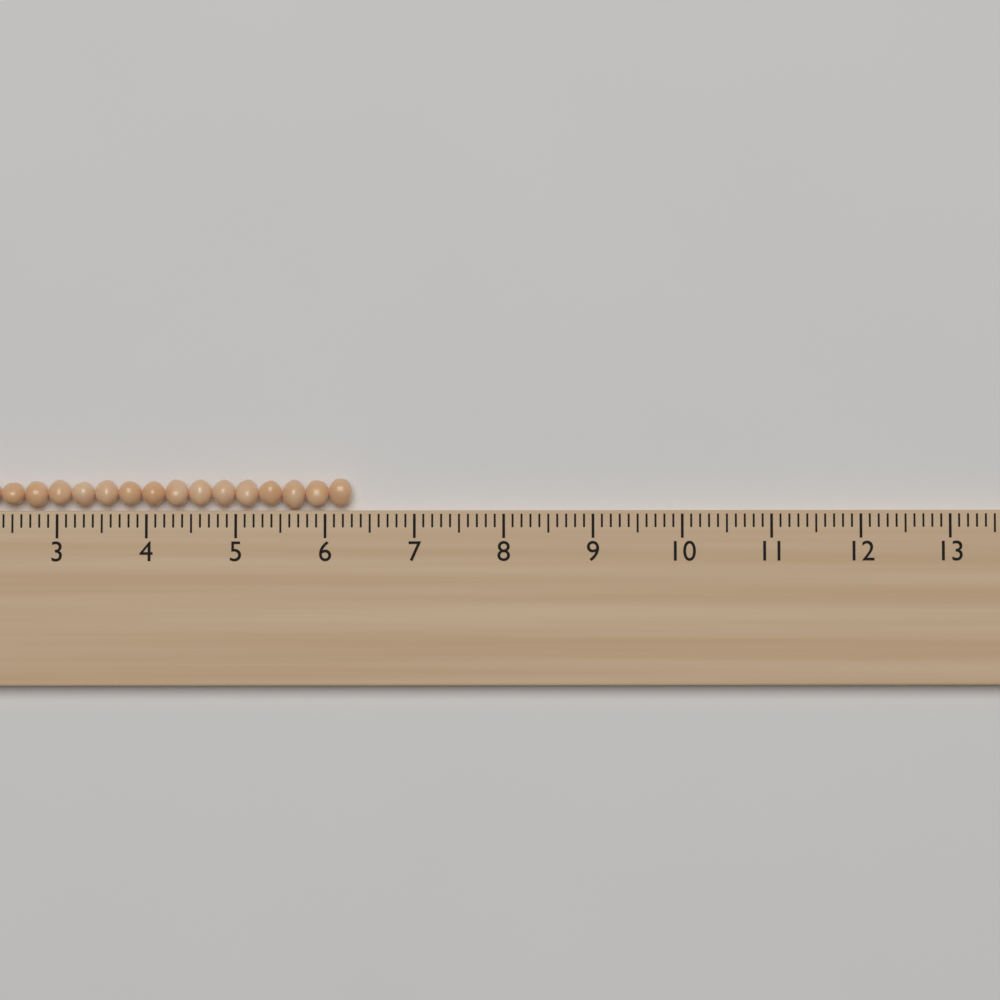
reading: 6.3 (no unit)
